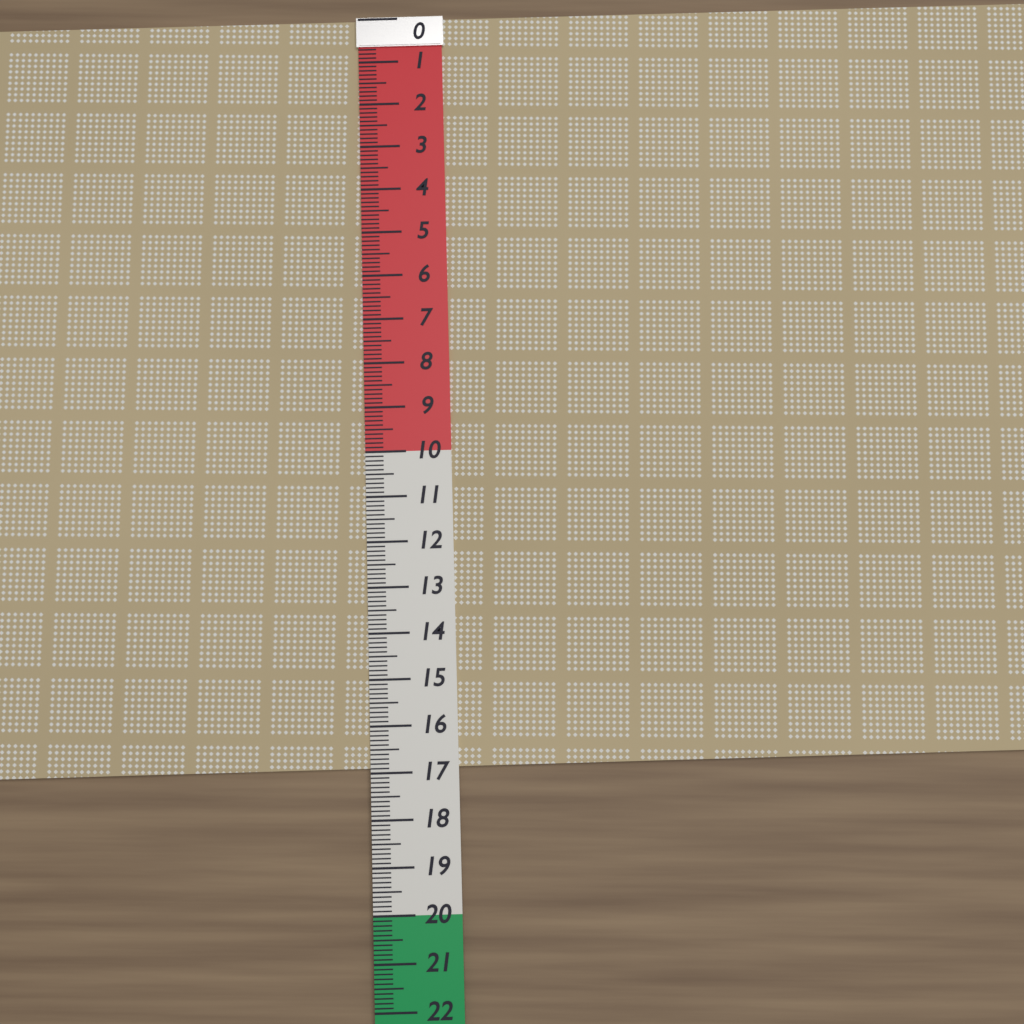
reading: 16.9 (no unit)
